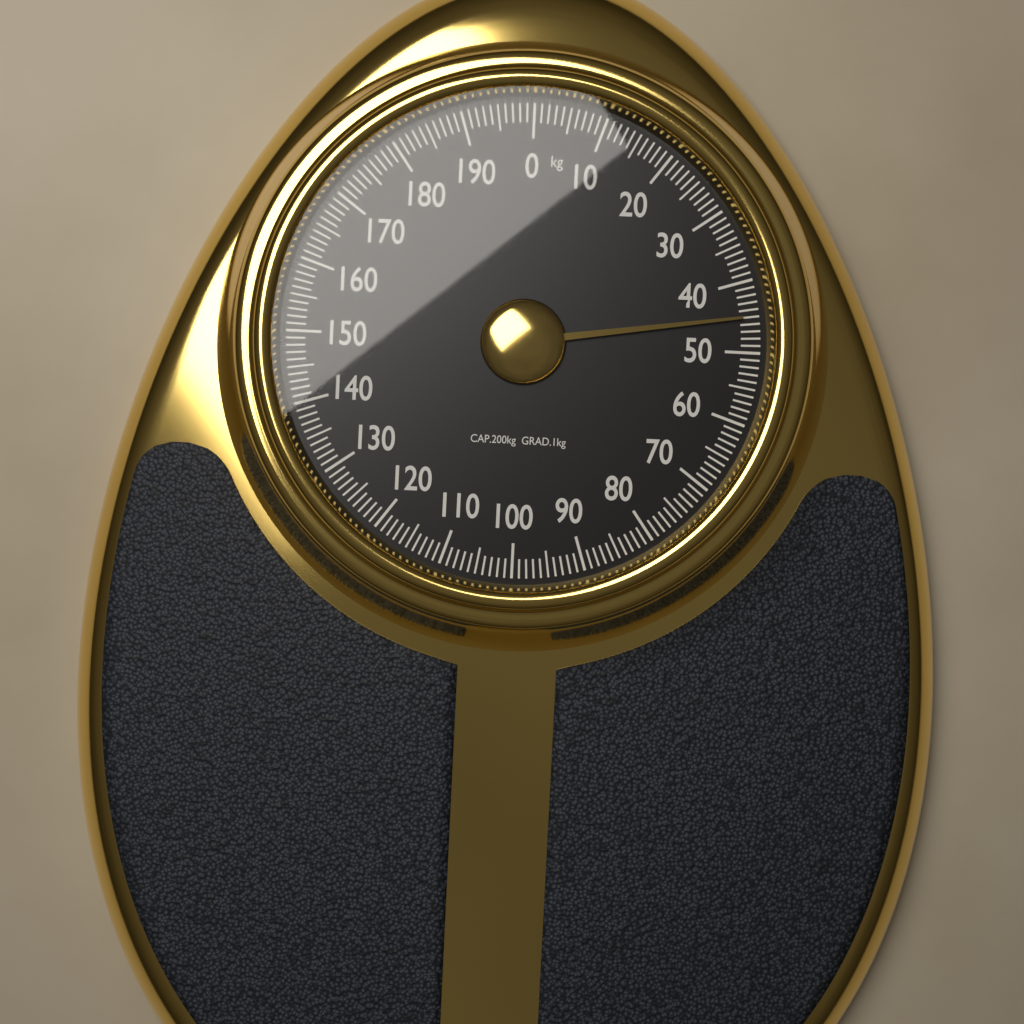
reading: 45 kg
